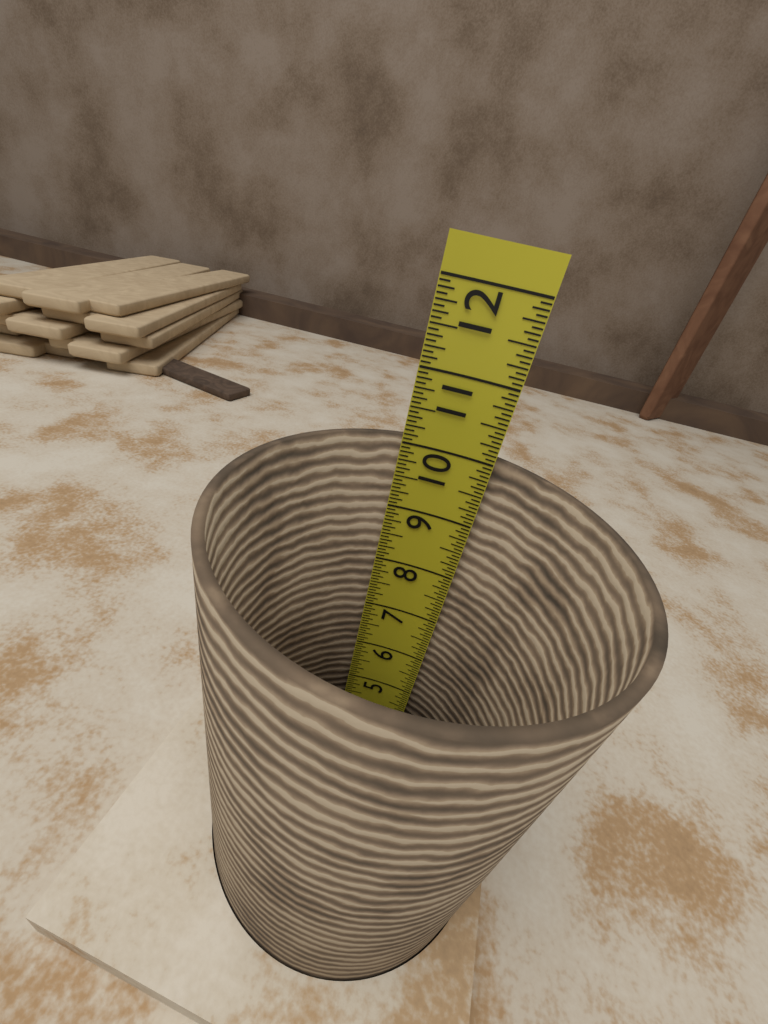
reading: 10.0625 in
